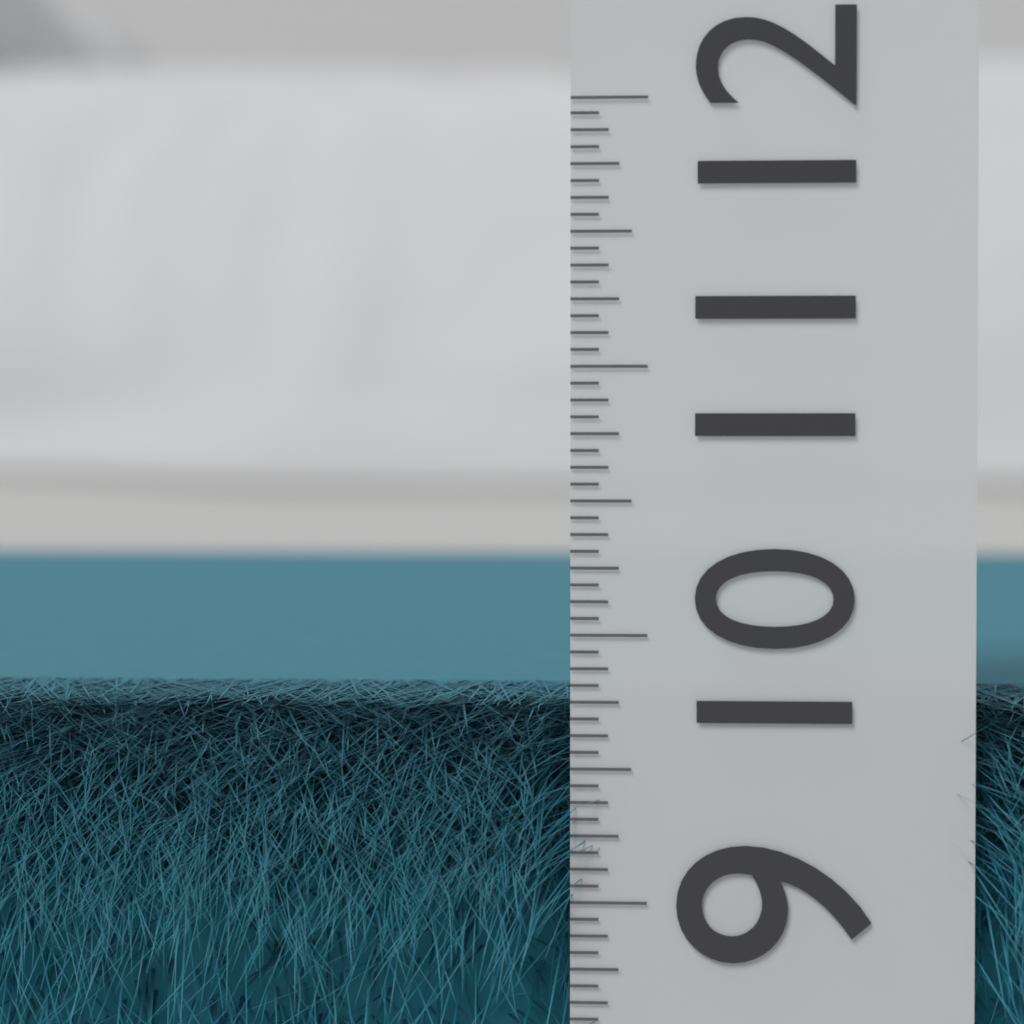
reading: 9.7500 (no unit)
